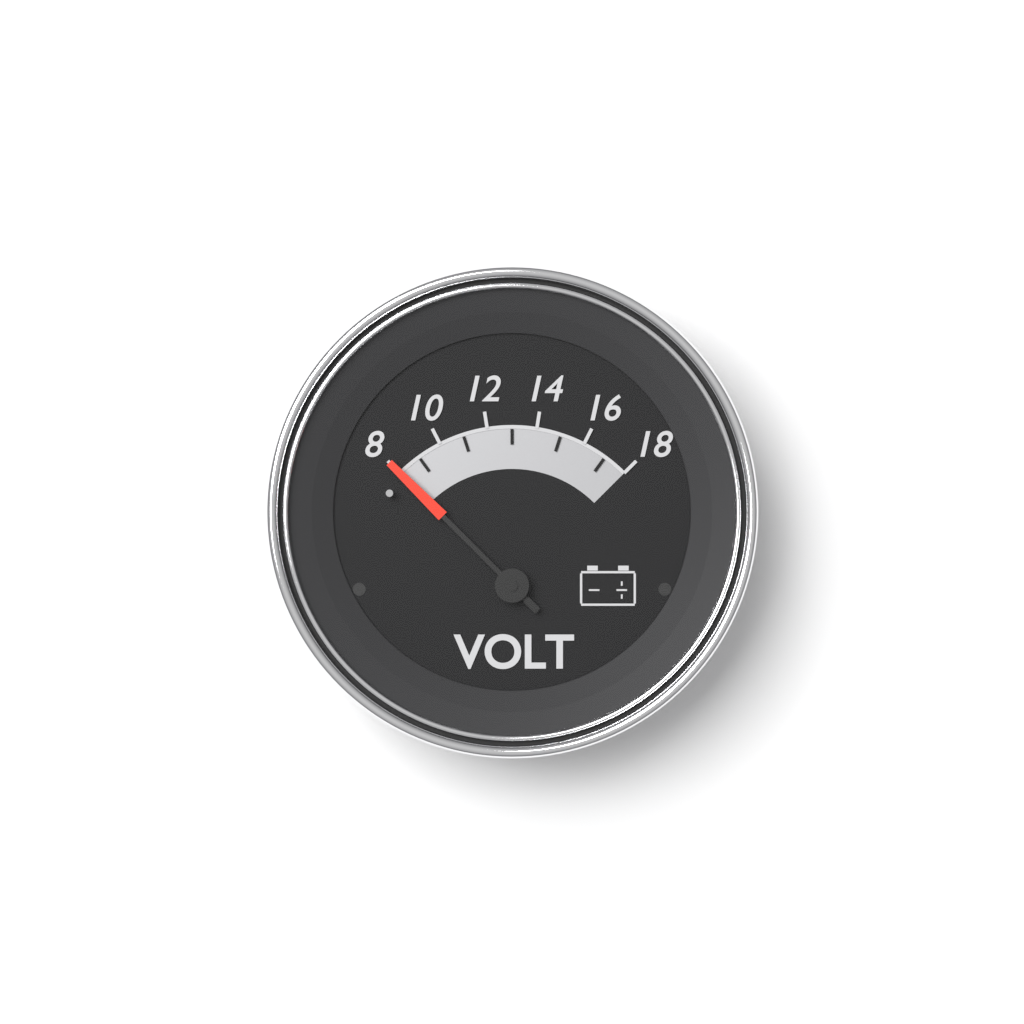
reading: 8 V
